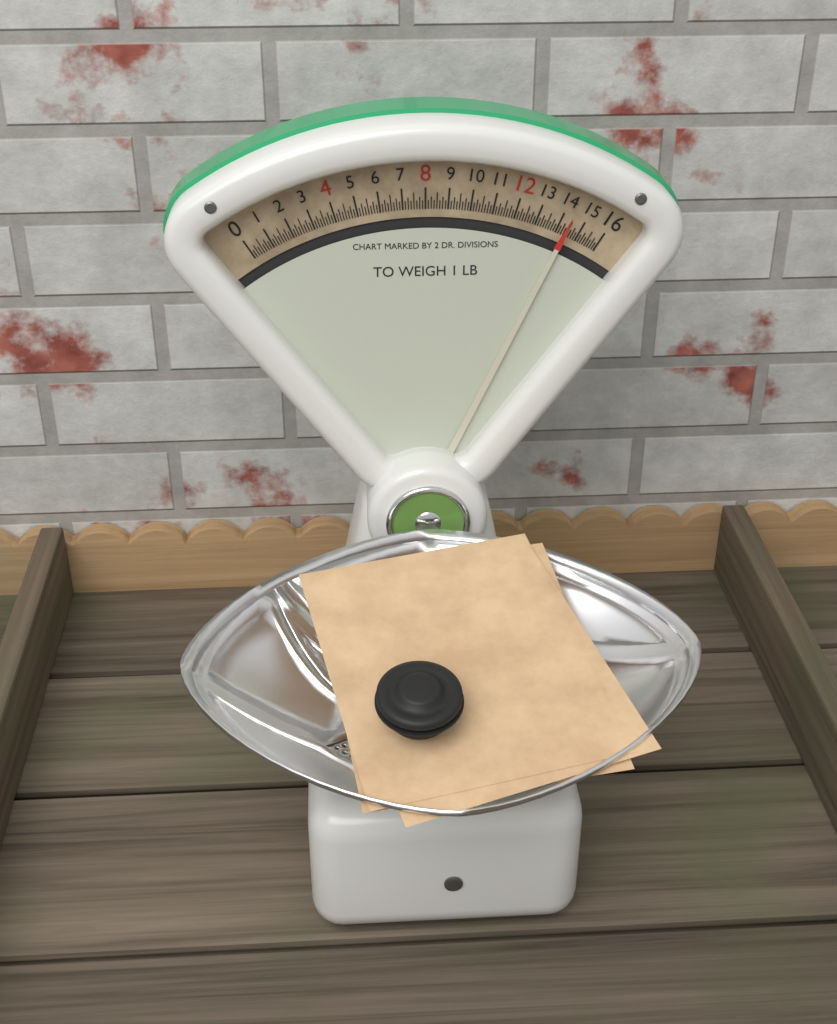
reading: 14.375 oz
